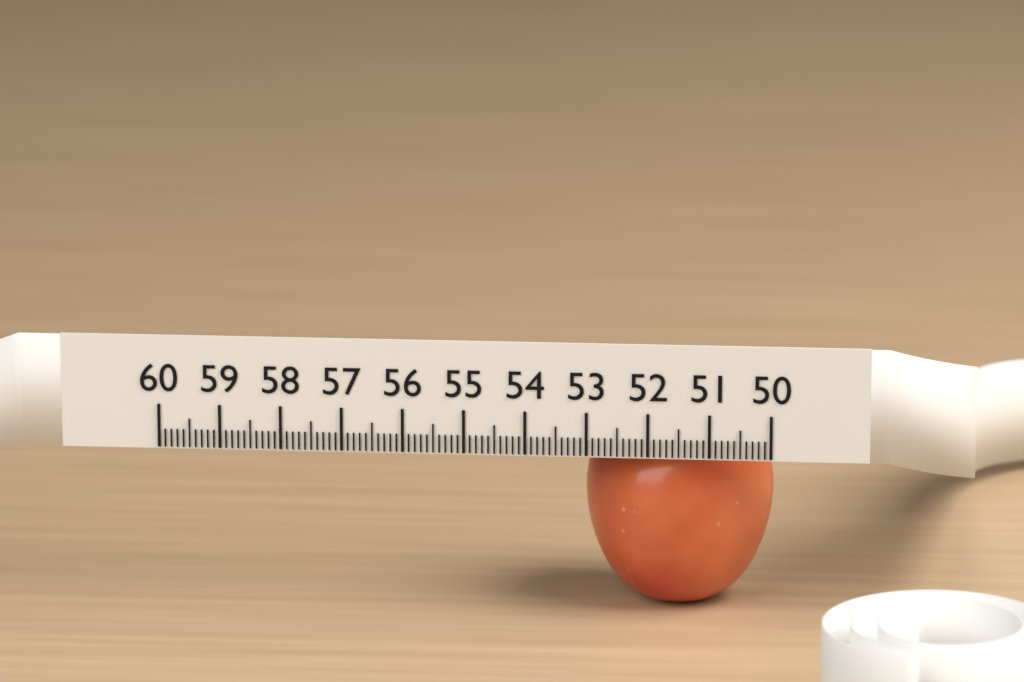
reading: 53.1 (no unit)
